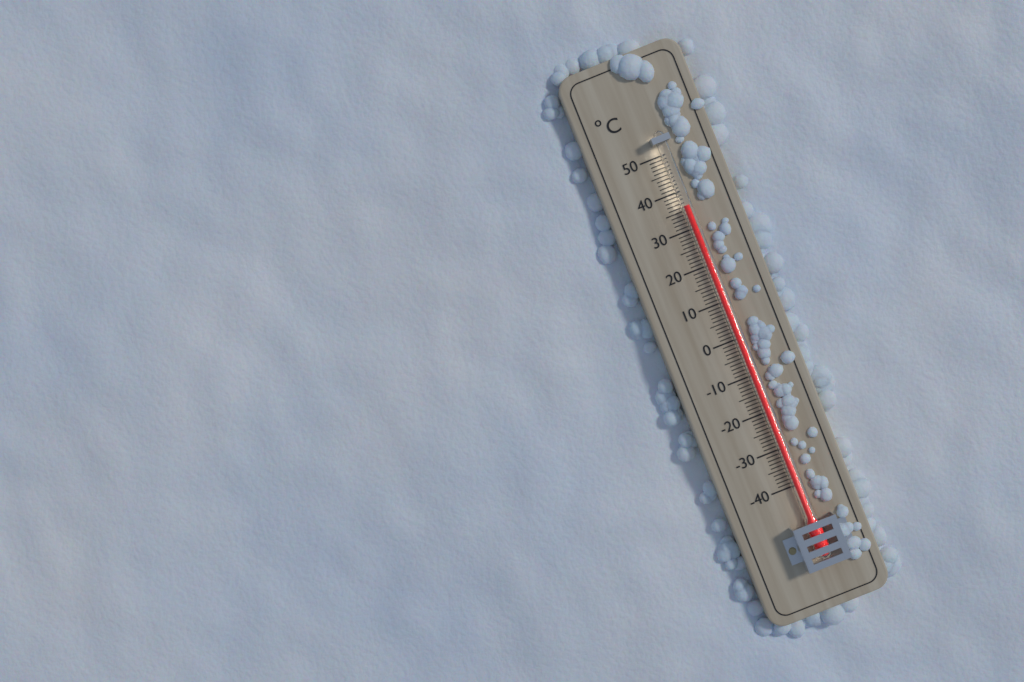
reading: 36 °C
